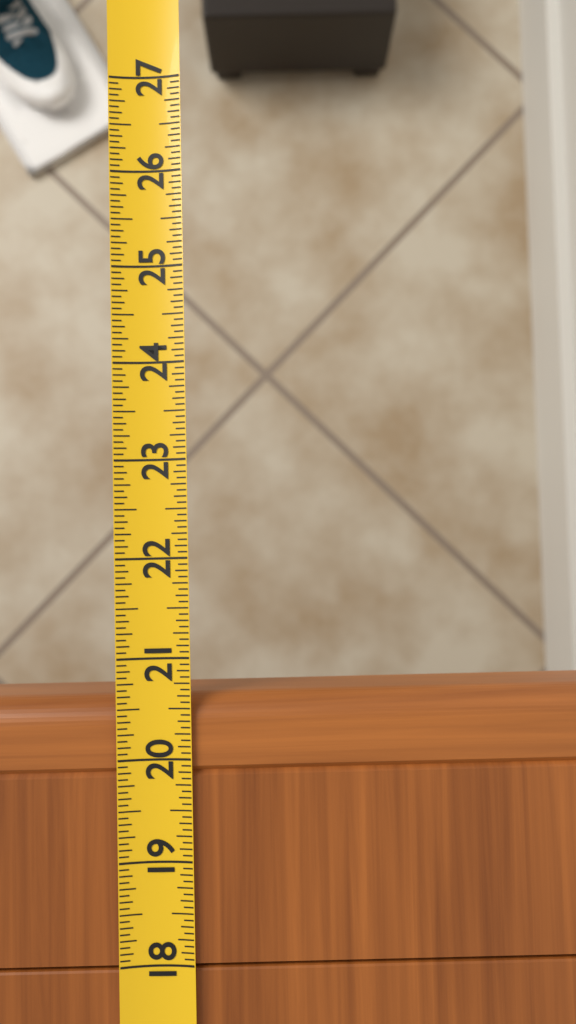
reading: 20.6250 (no unit)
